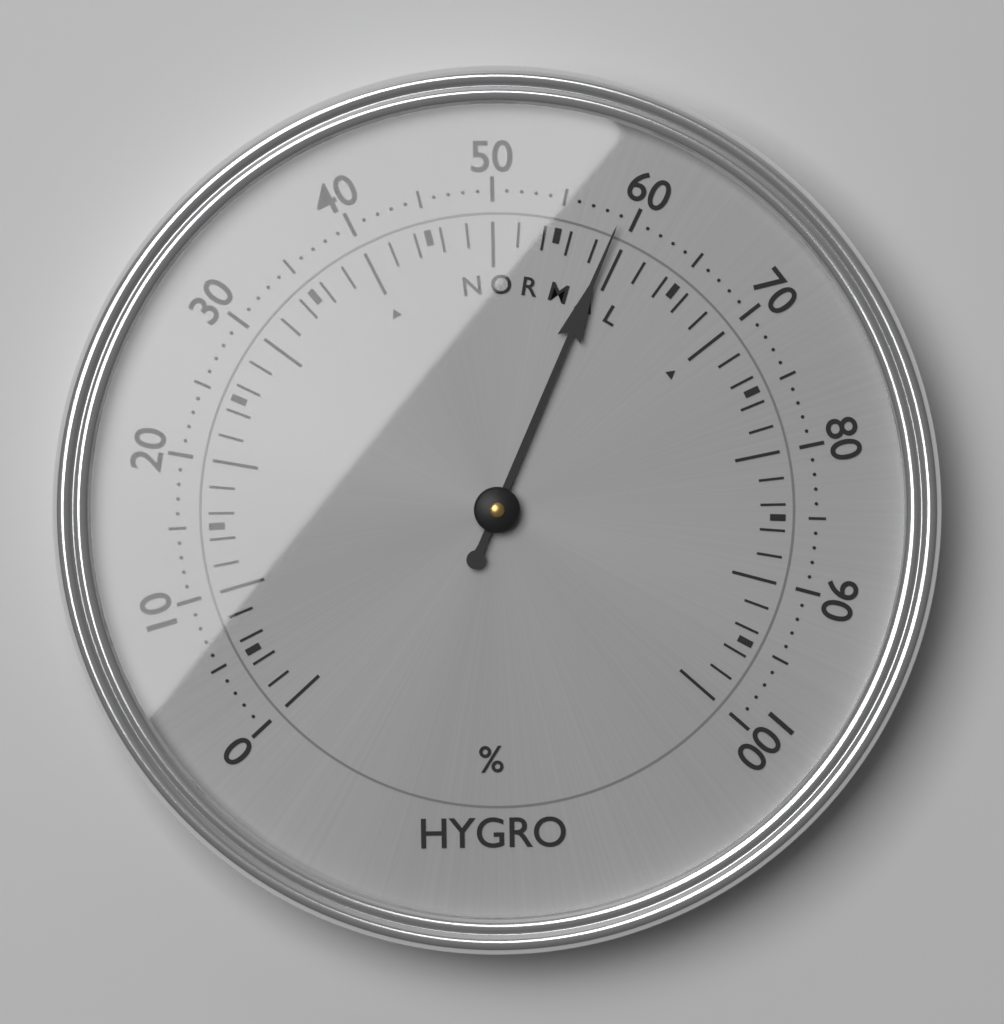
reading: 59 %
